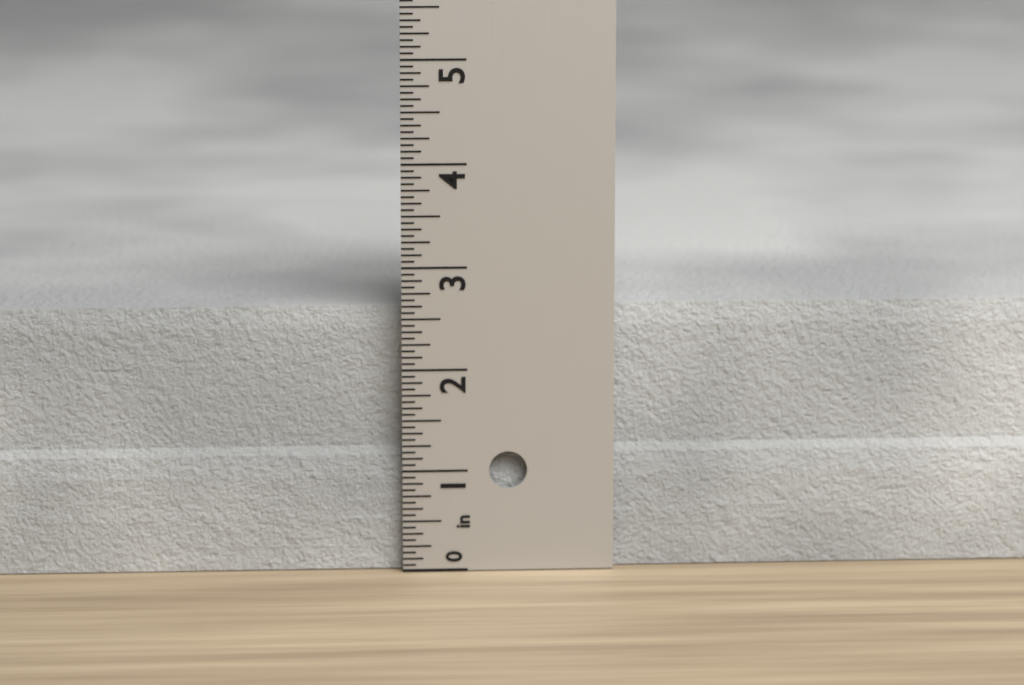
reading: 2.5625 in
